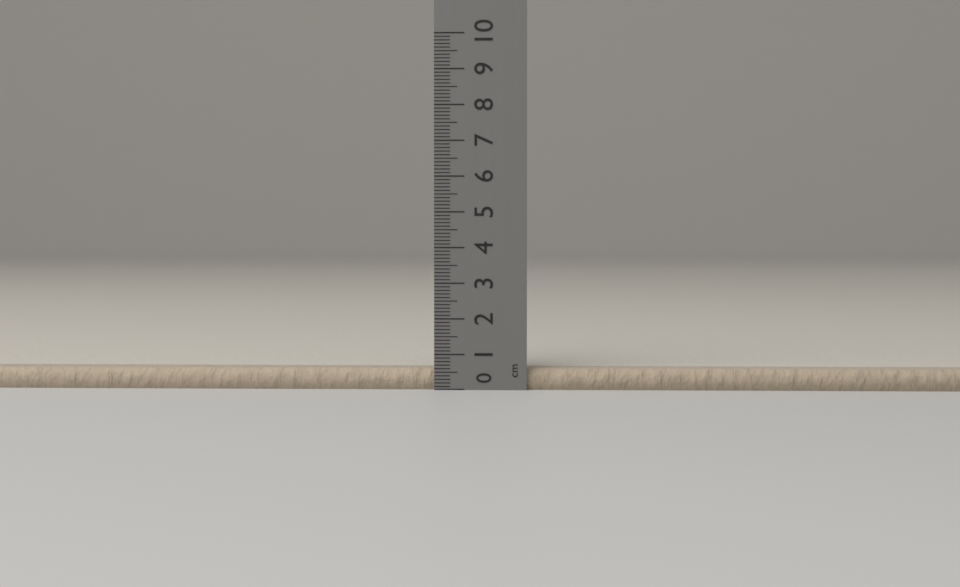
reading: 0.6 cm
